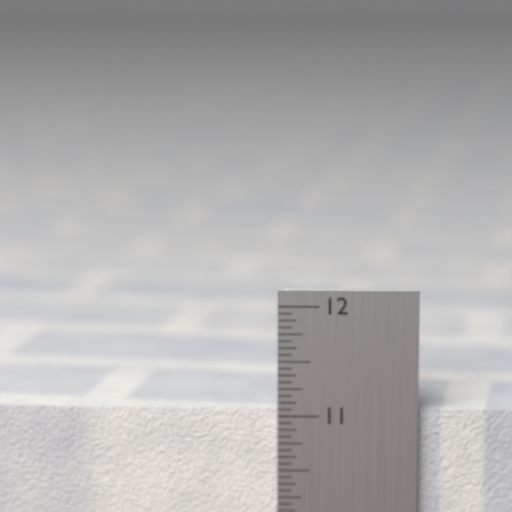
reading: 11.0625 in
